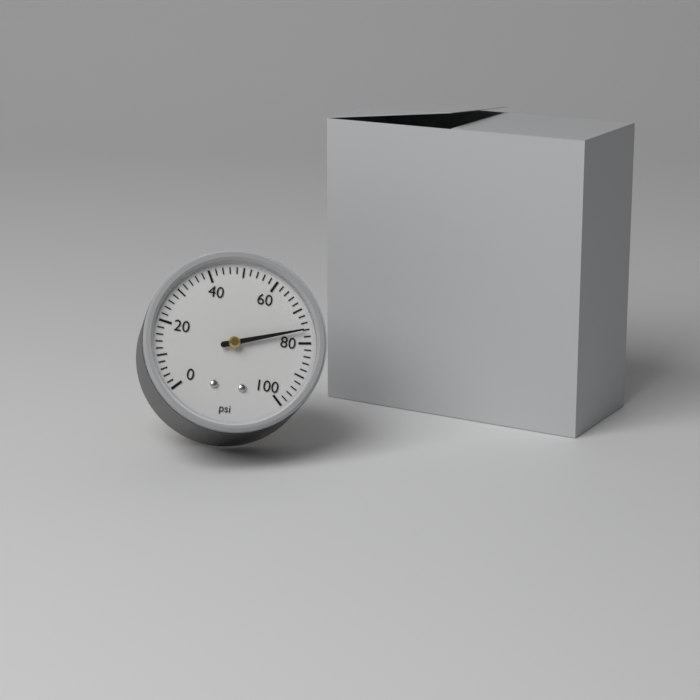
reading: 76 psi
